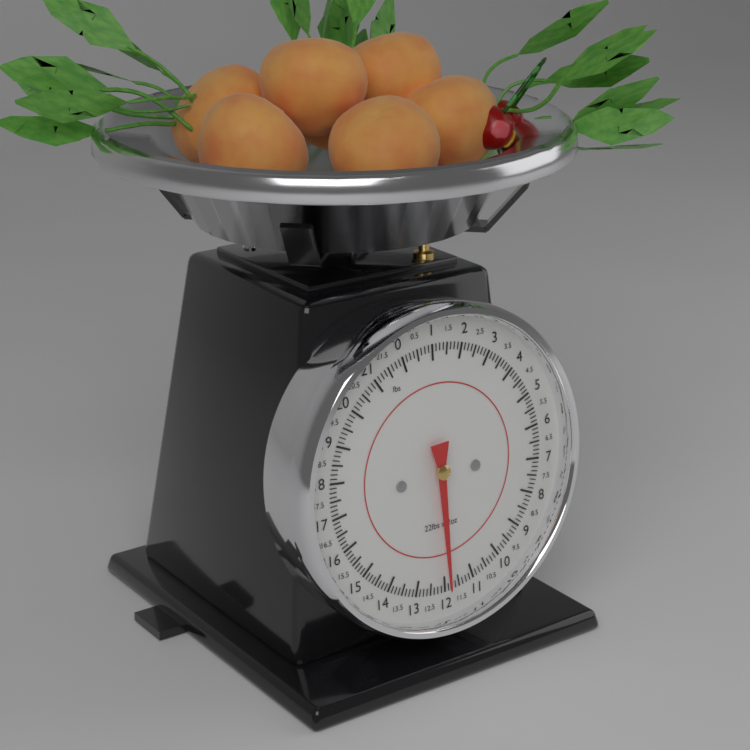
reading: 11.875 lbs
